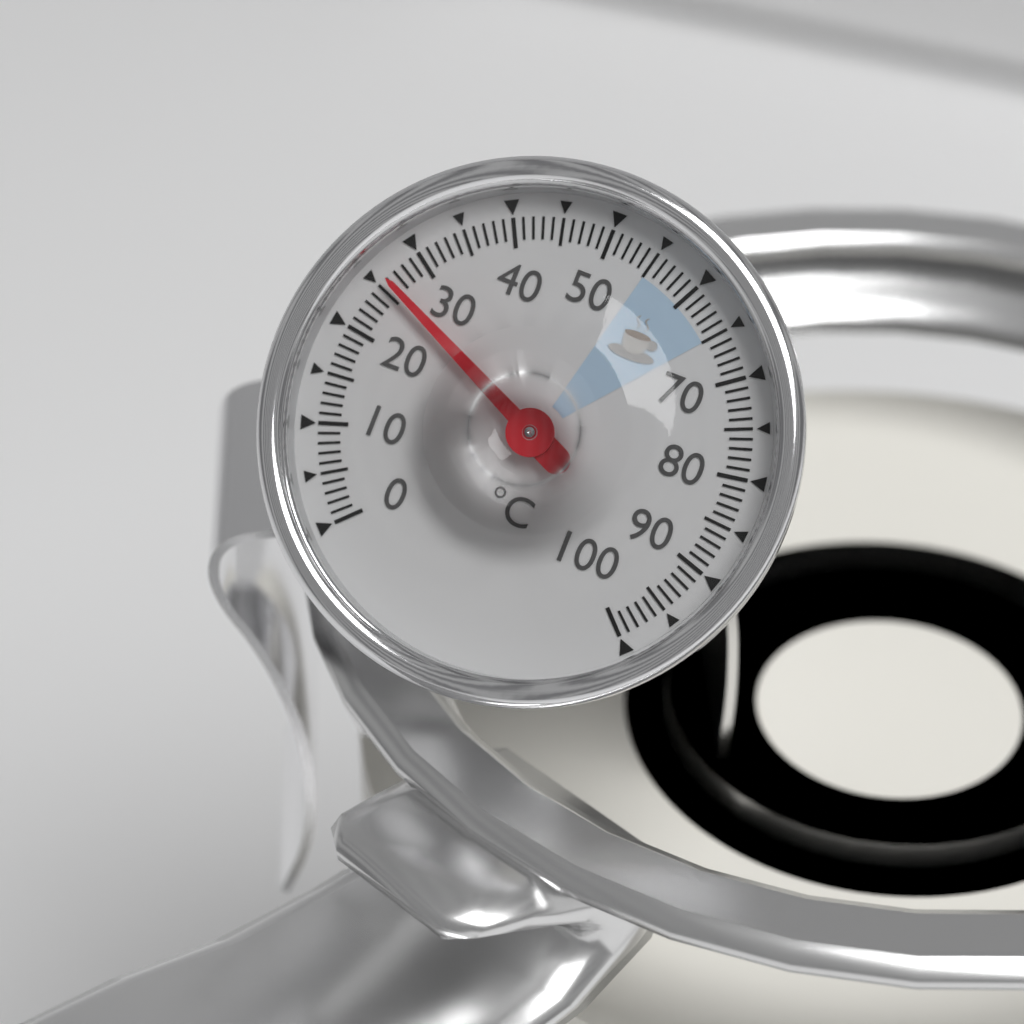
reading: 26 °C
